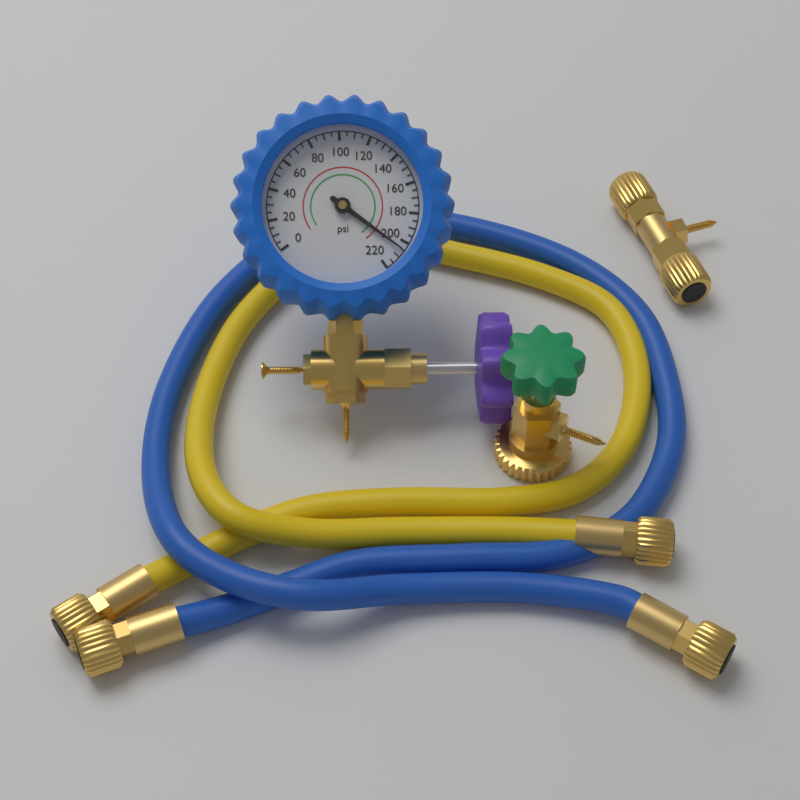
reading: 205 psi
